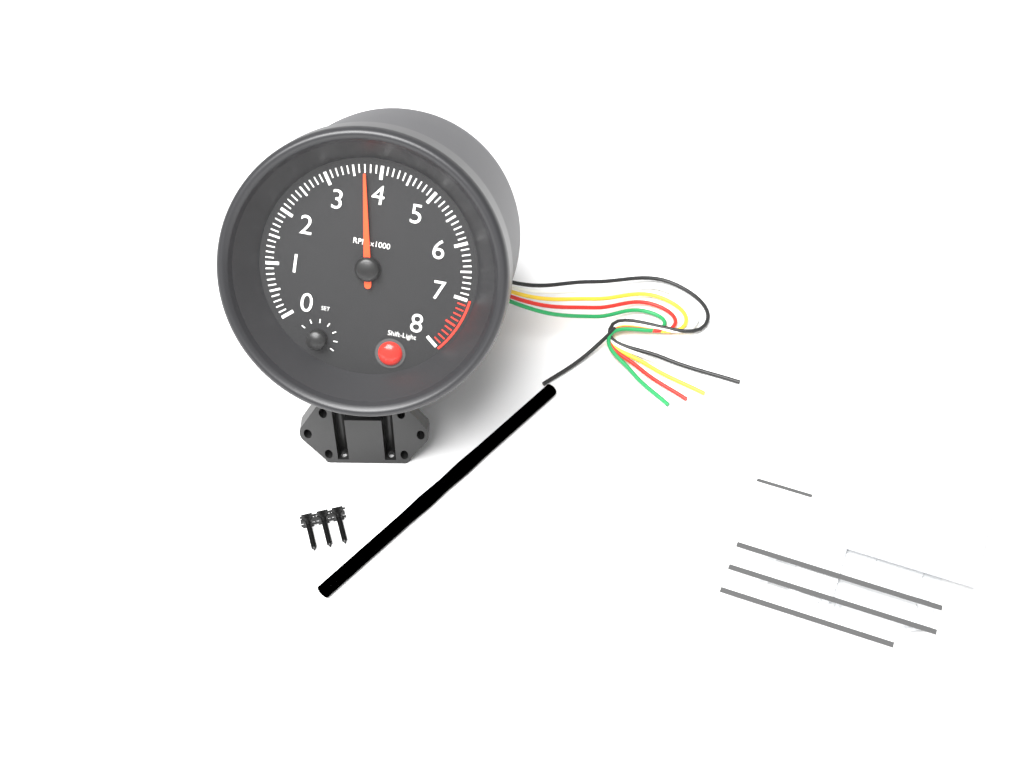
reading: 3700 RPM
